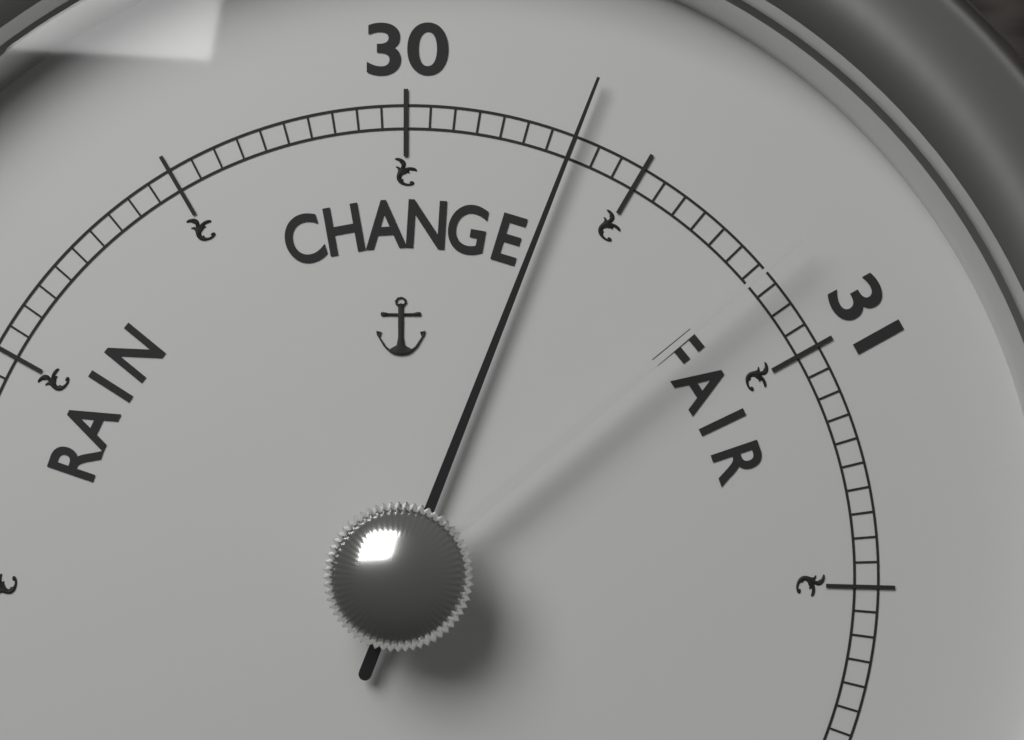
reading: 30.35 (no unit)
